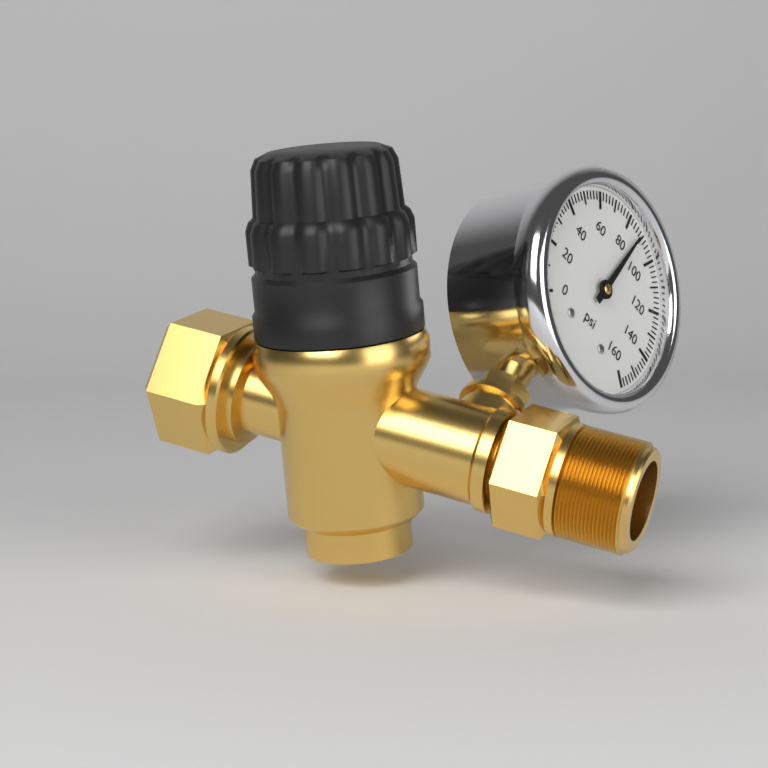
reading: 88 psi
